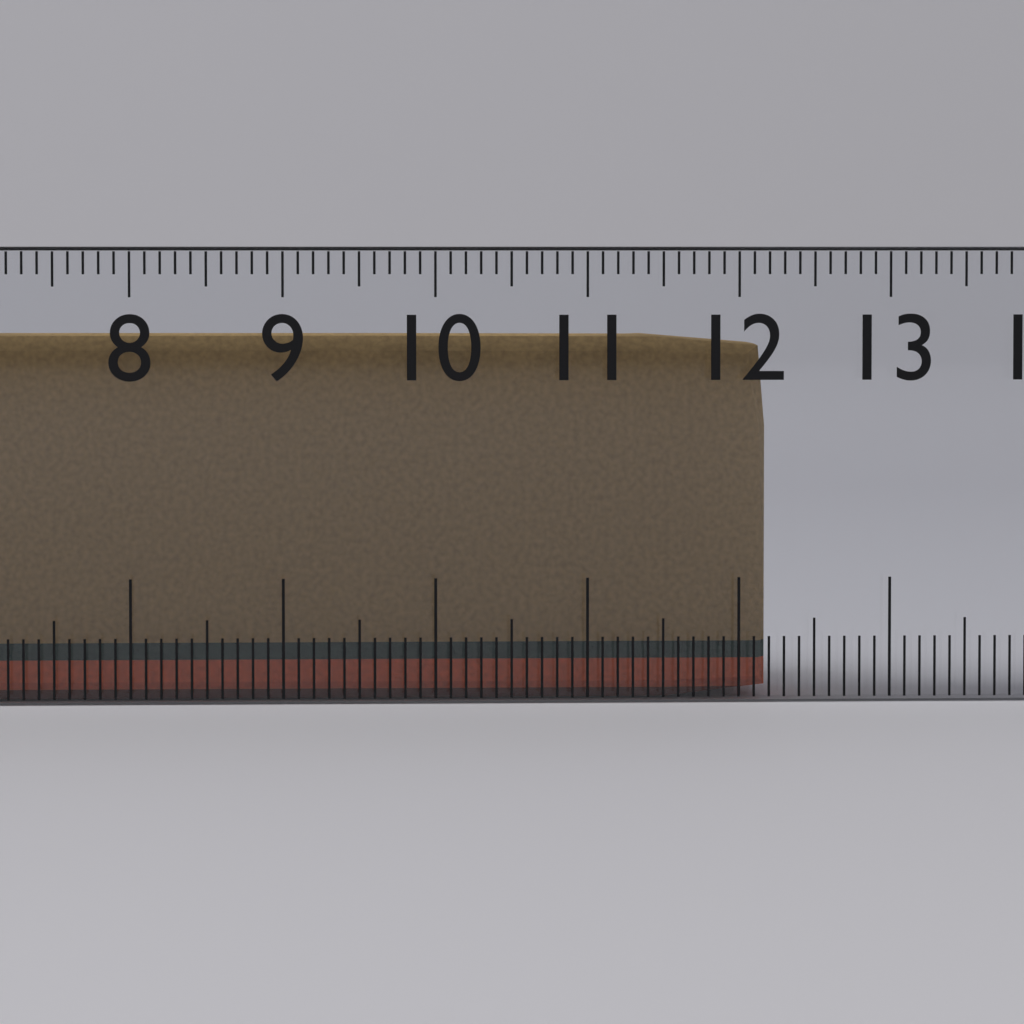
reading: 12.2 cm
